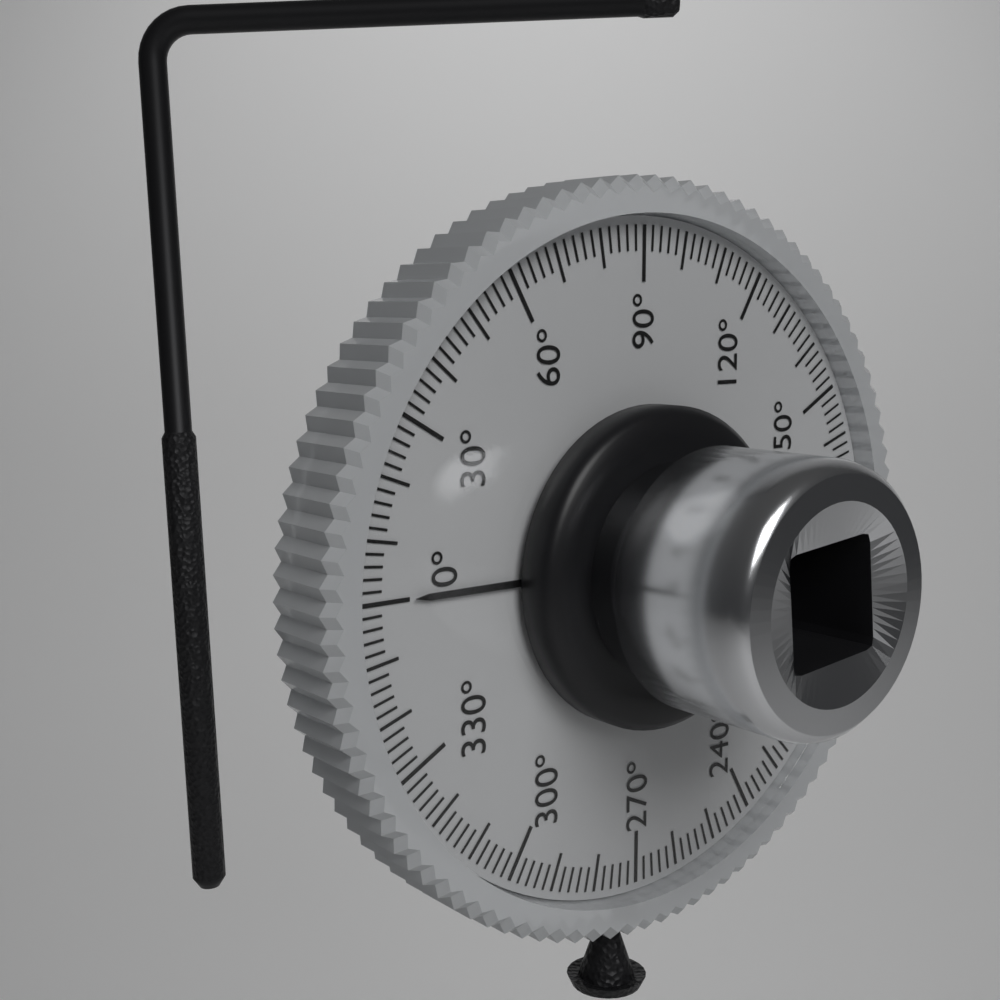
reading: 0 °
